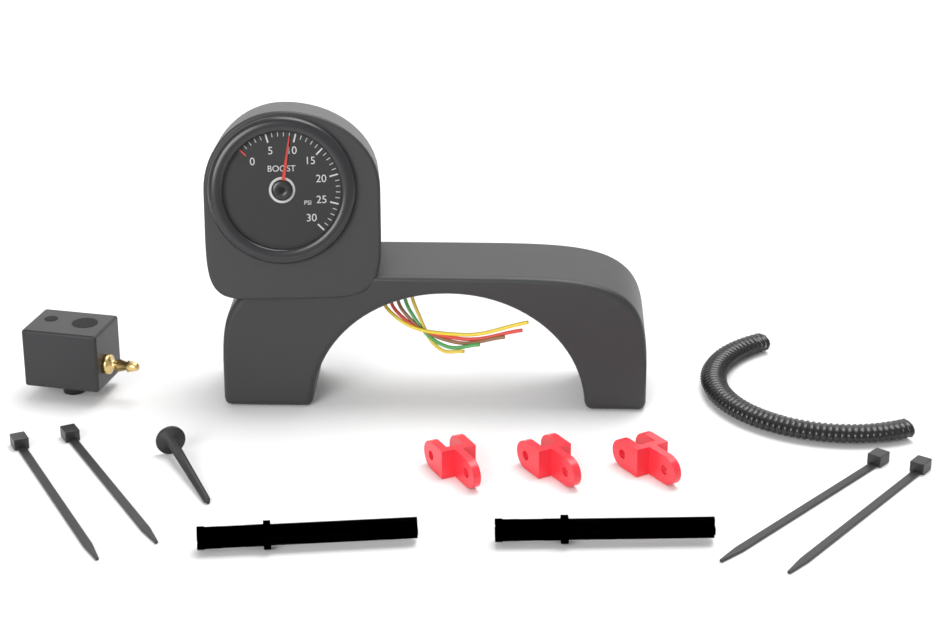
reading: 9 psi
